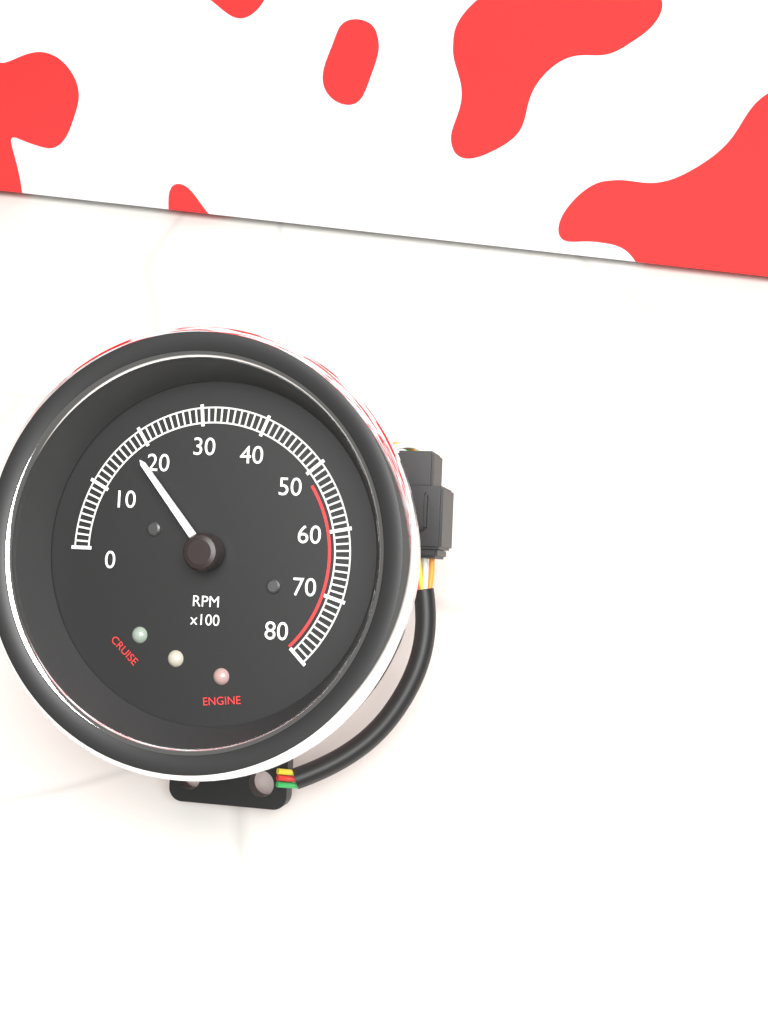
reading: 1800 RPM
